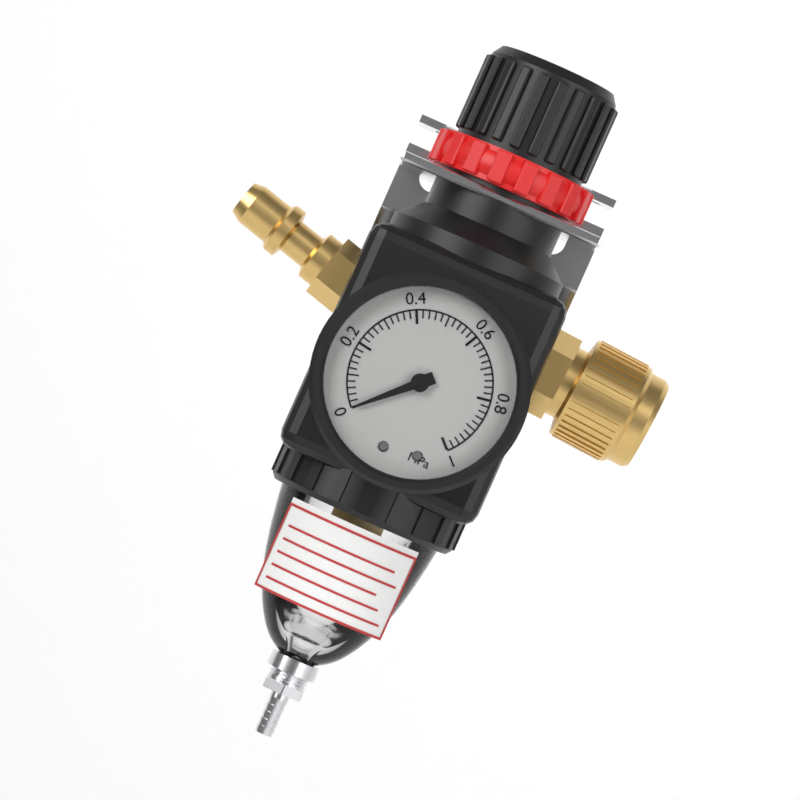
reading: 0.00 MPa
